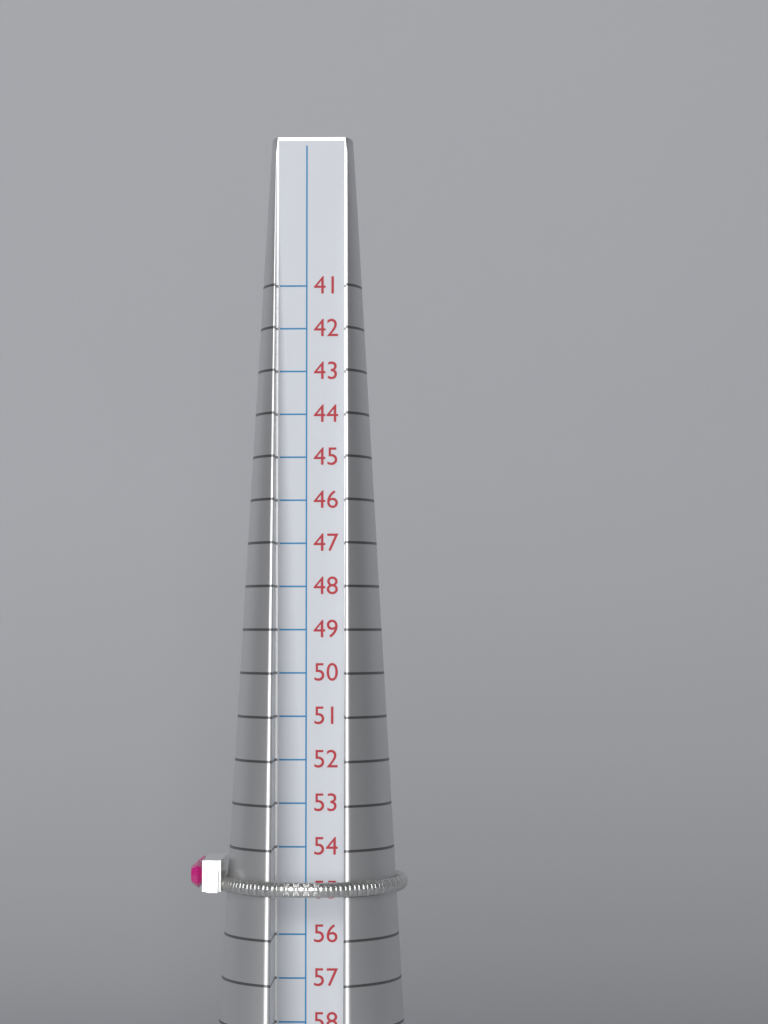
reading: 55 (no unit)
